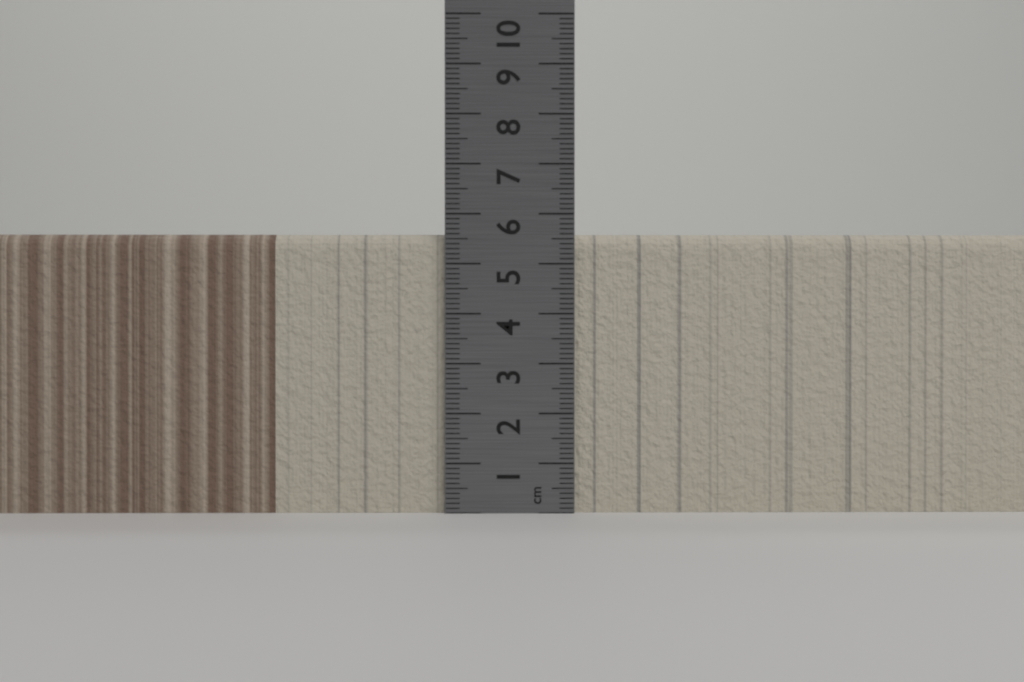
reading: 5.6 cm
